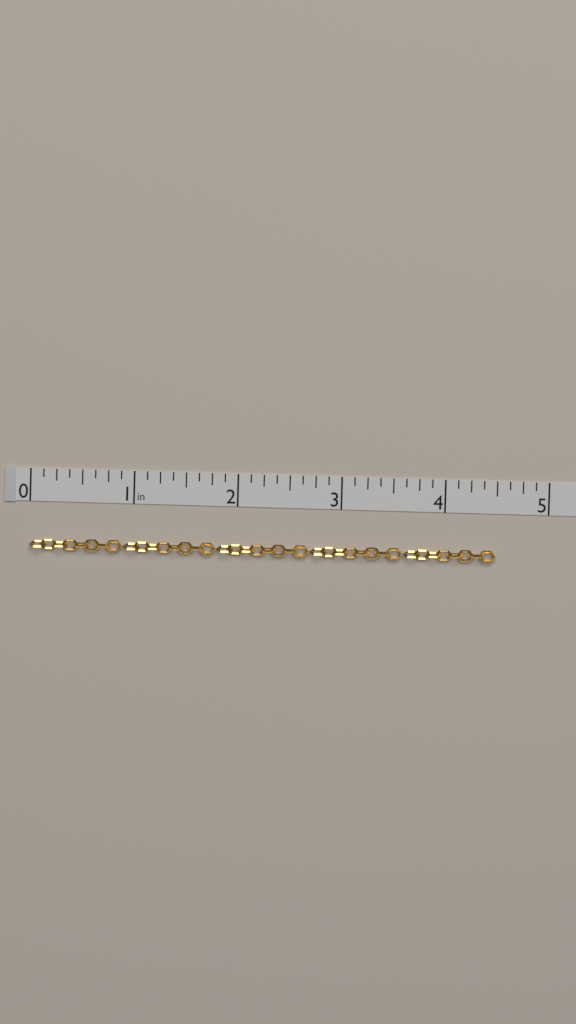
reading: 4.500 in
